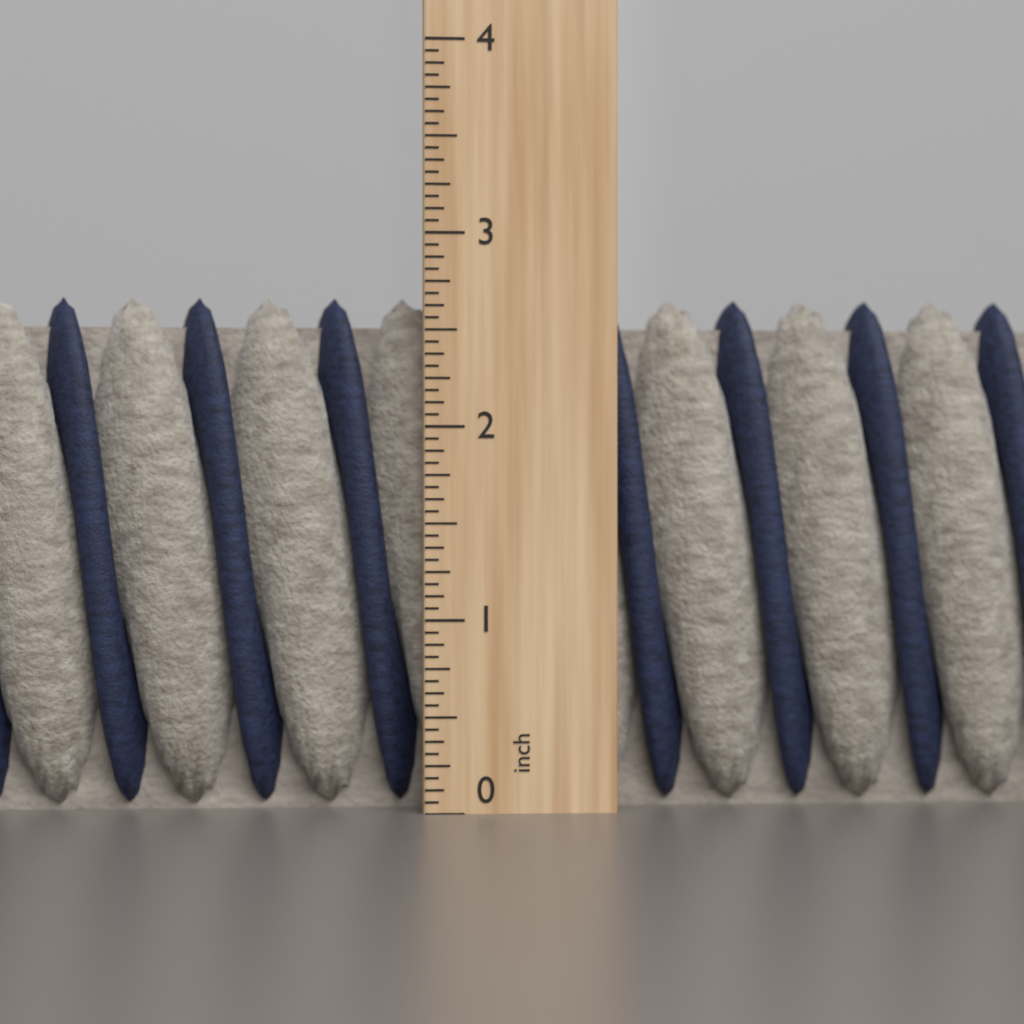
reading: 2.6875 inch
